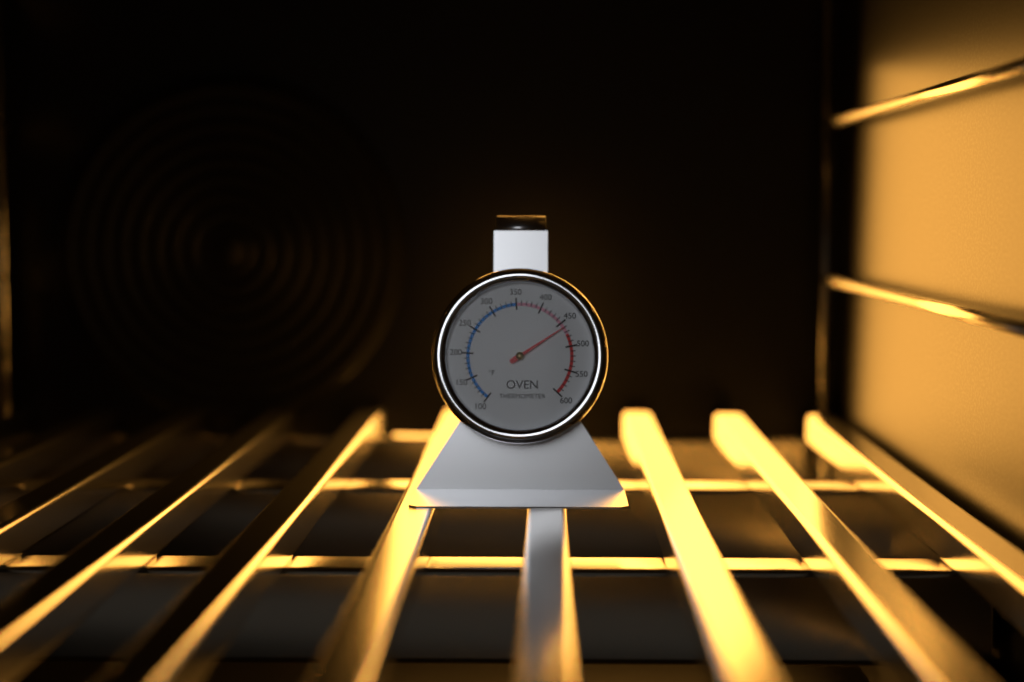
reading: 460 °F
